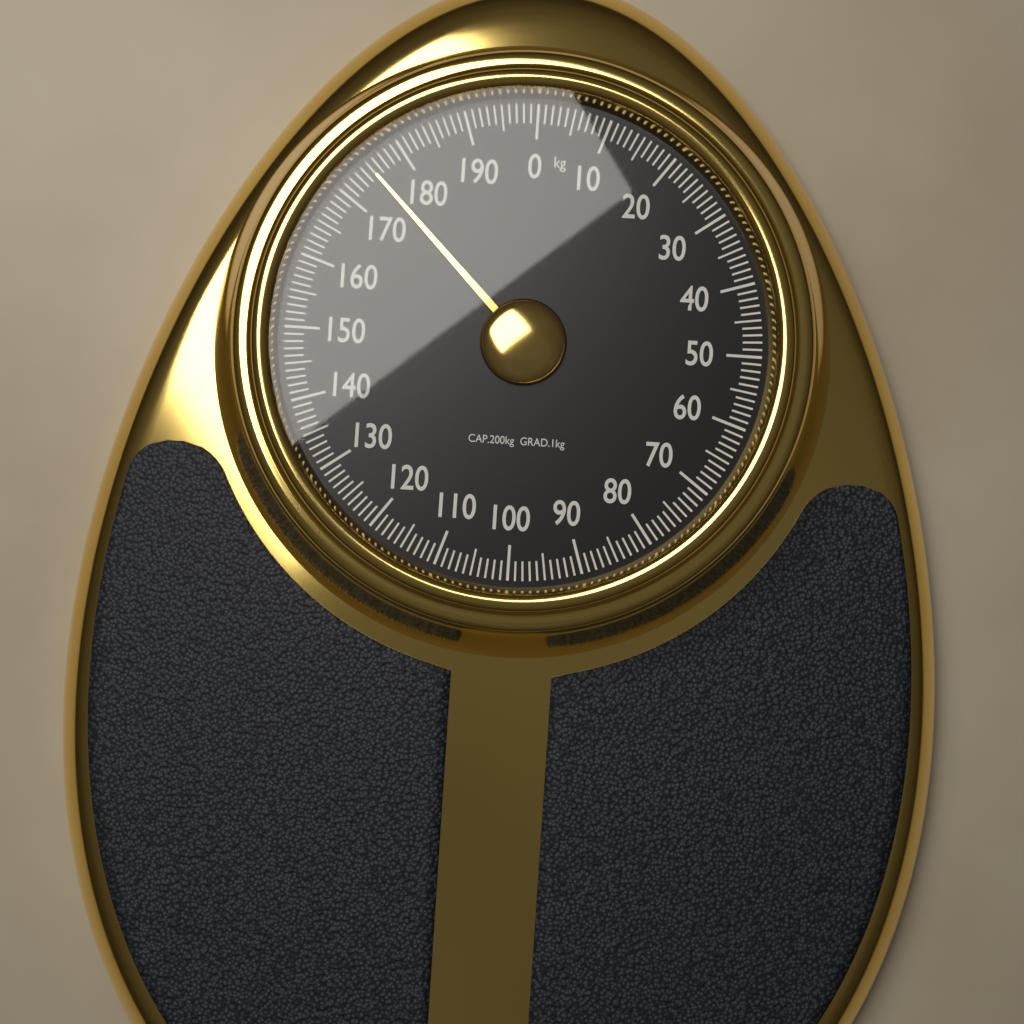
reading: 175 kg
